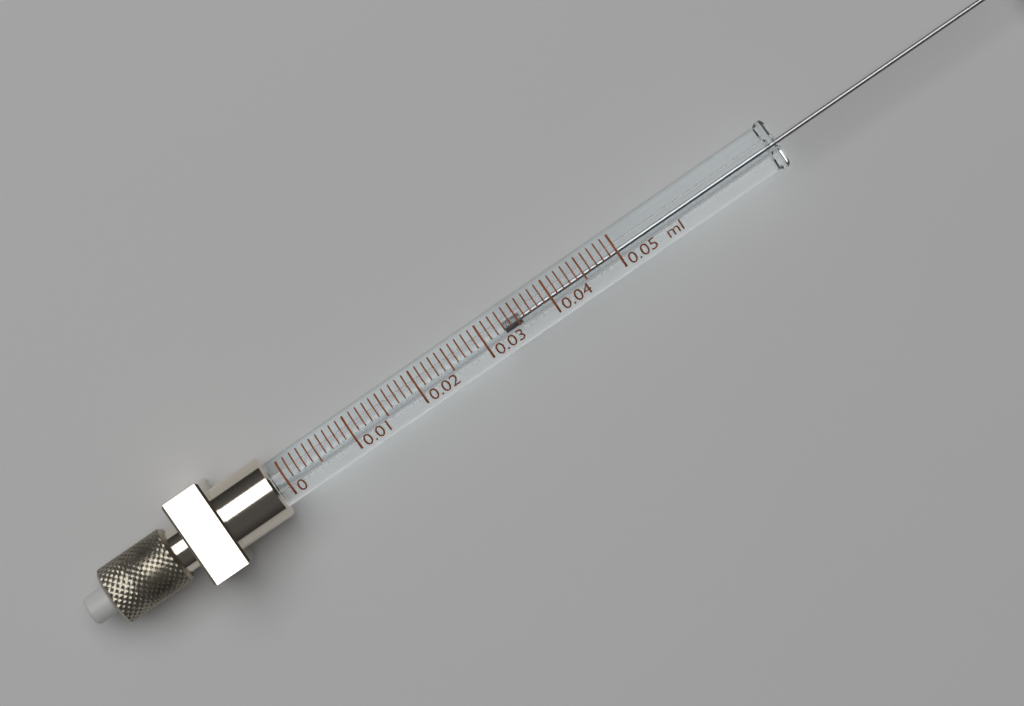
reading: 0.033 ml
